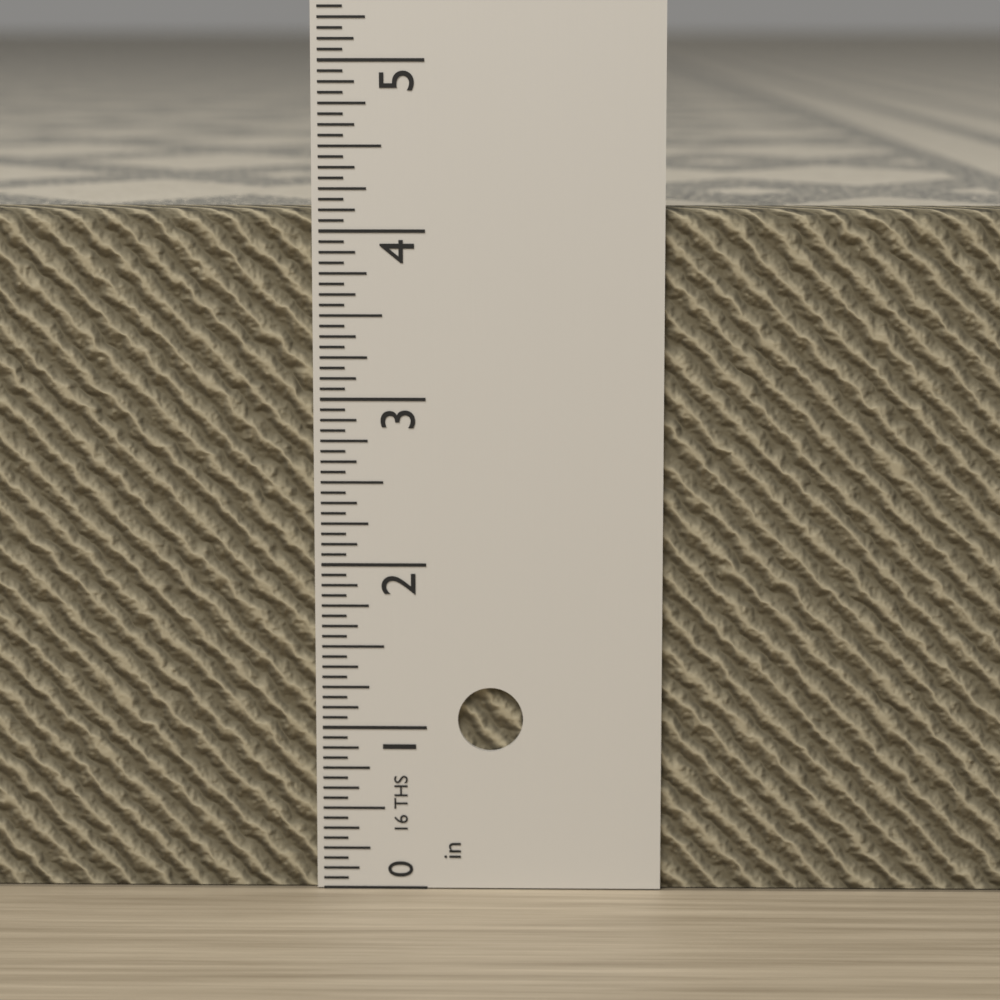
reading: 4.1250 in
